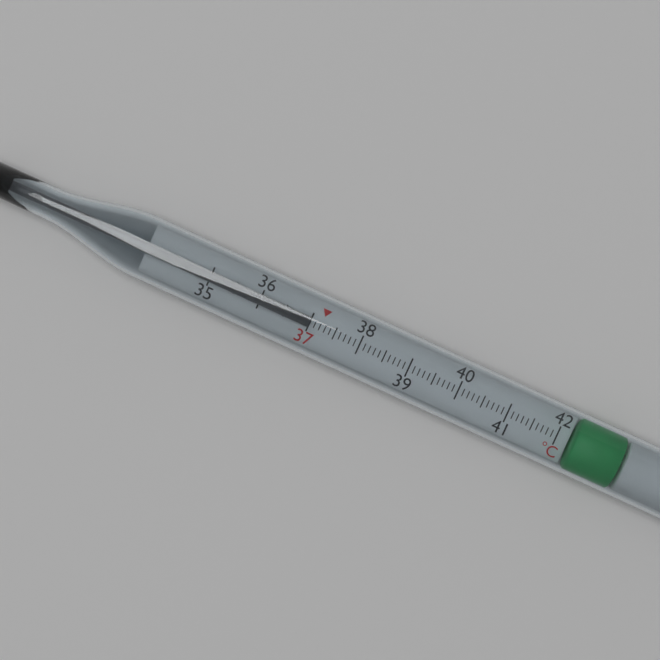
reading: 37.0 °C
